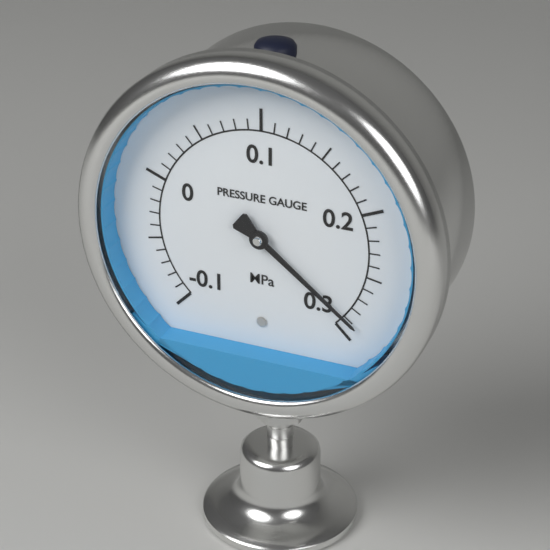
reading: 0.29 MPa
